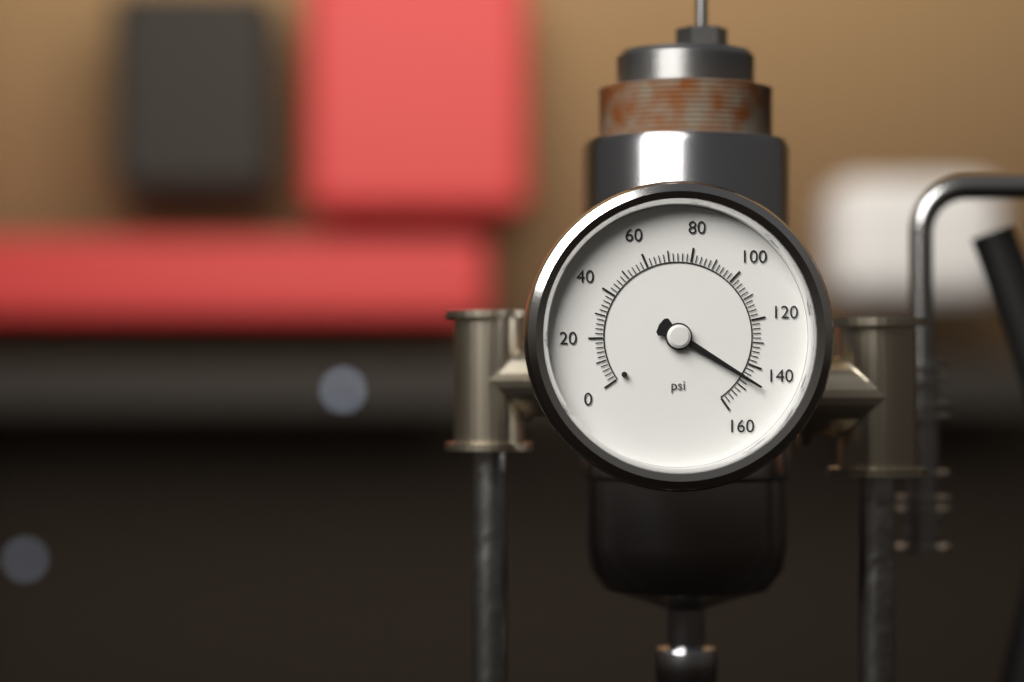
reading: 146 psi
